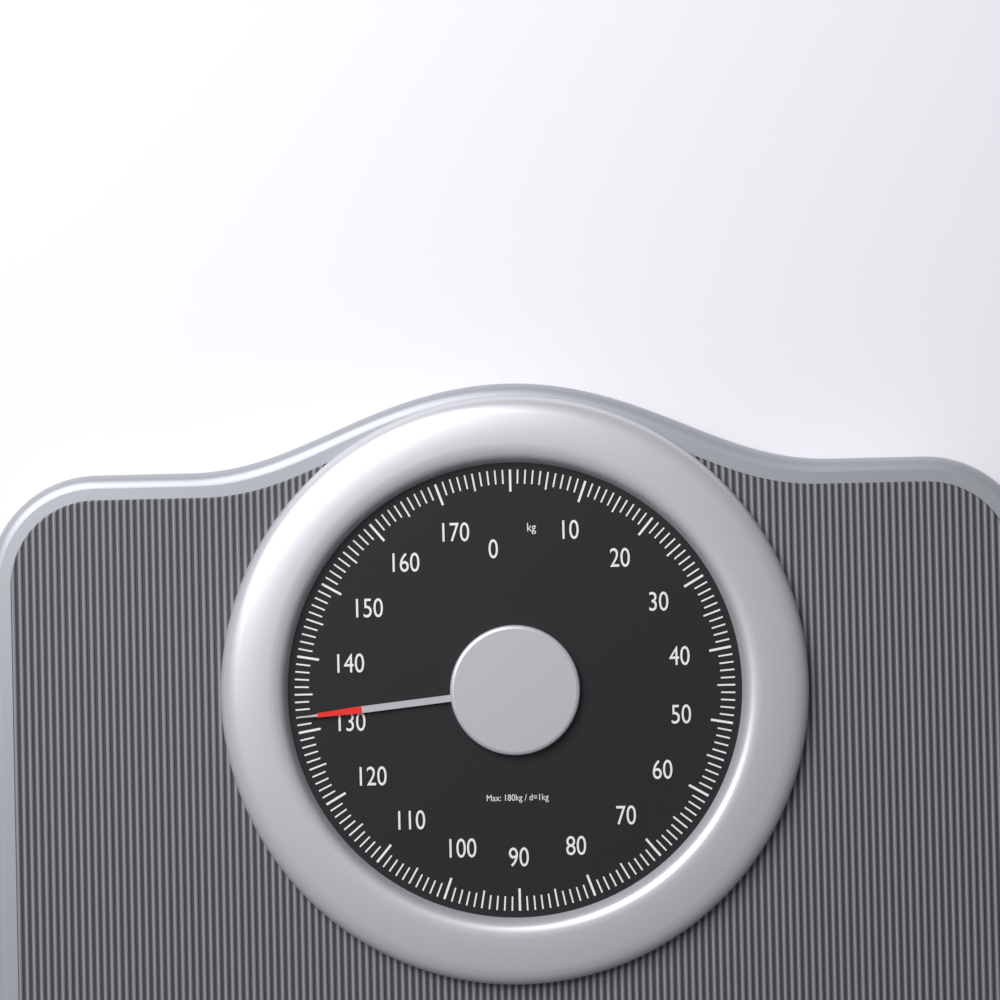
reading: 132 kg
